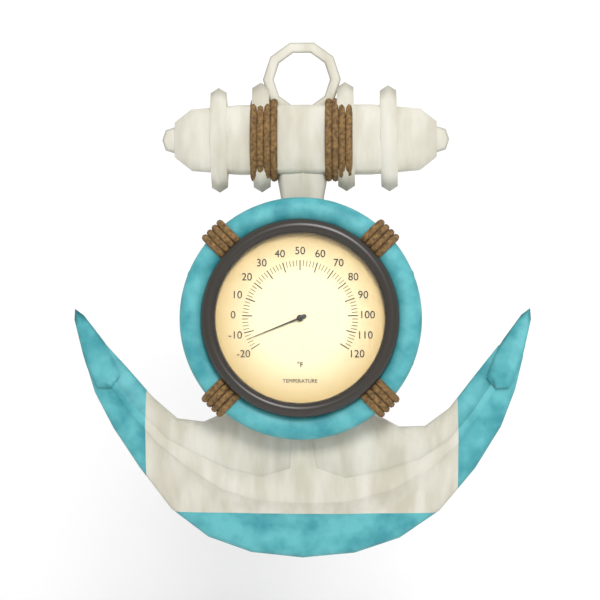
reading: -14 °F
